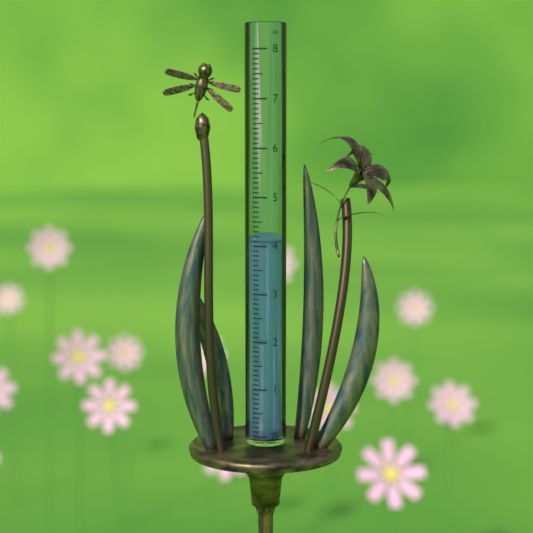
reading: 4.1 in
